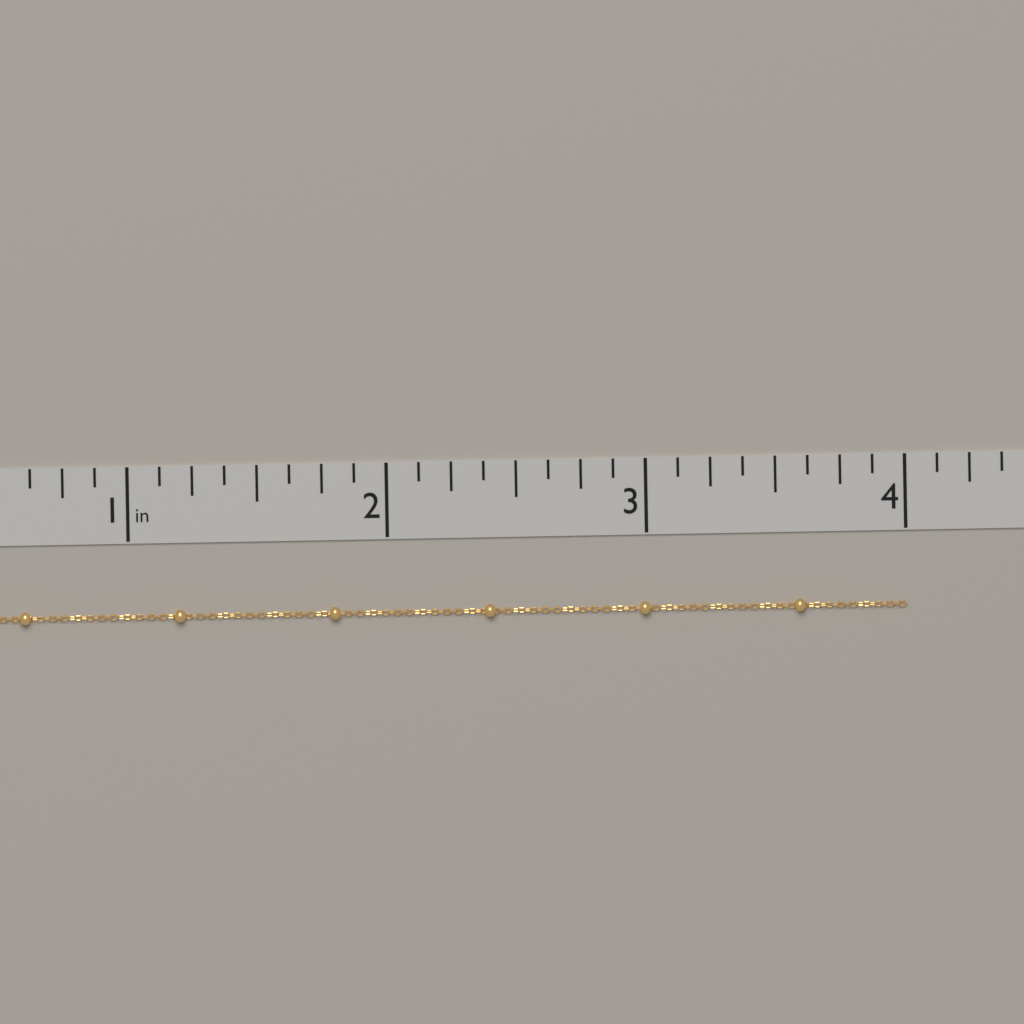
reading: 4.000 in
